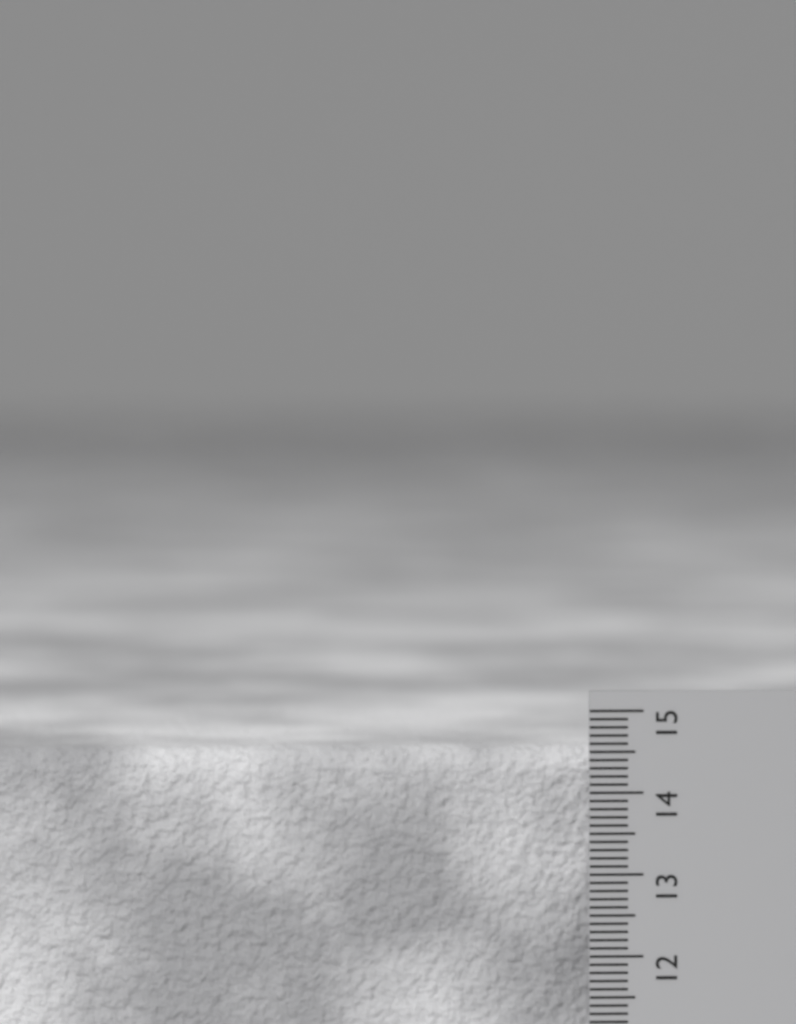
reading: 14.5 cm
